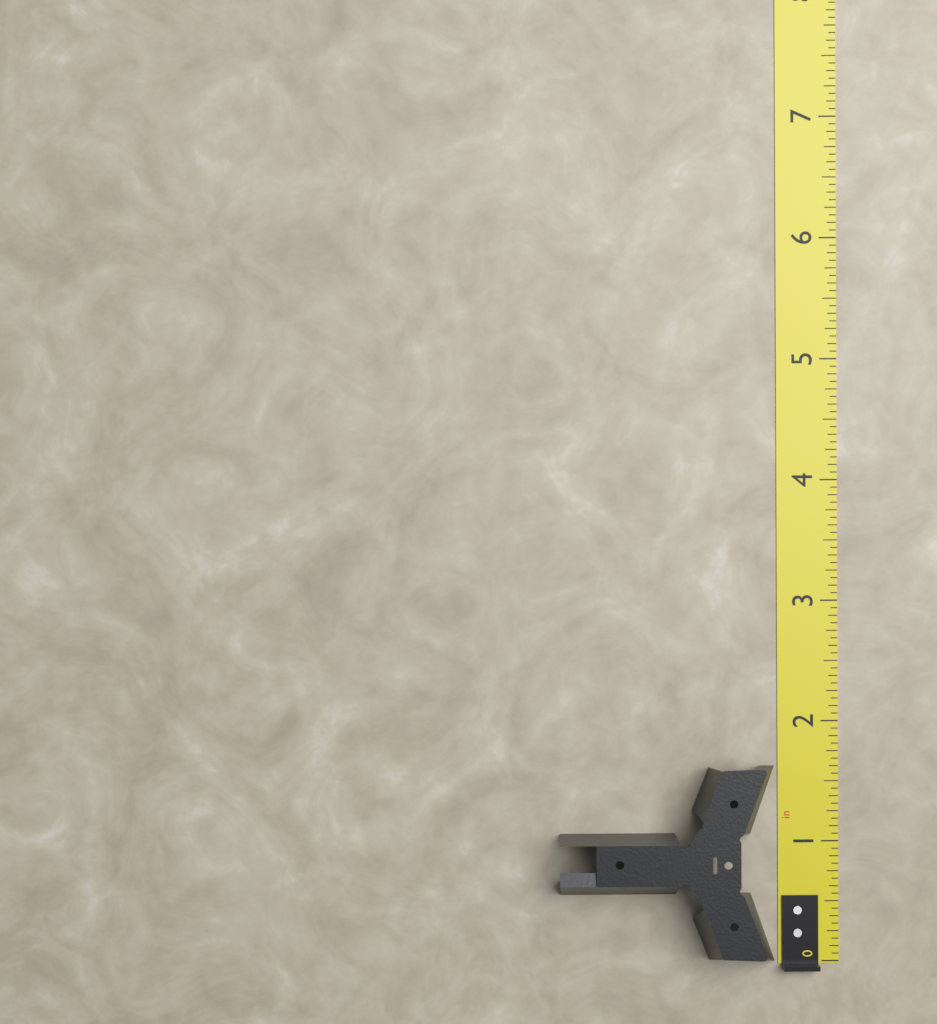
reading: 1.6875 in
